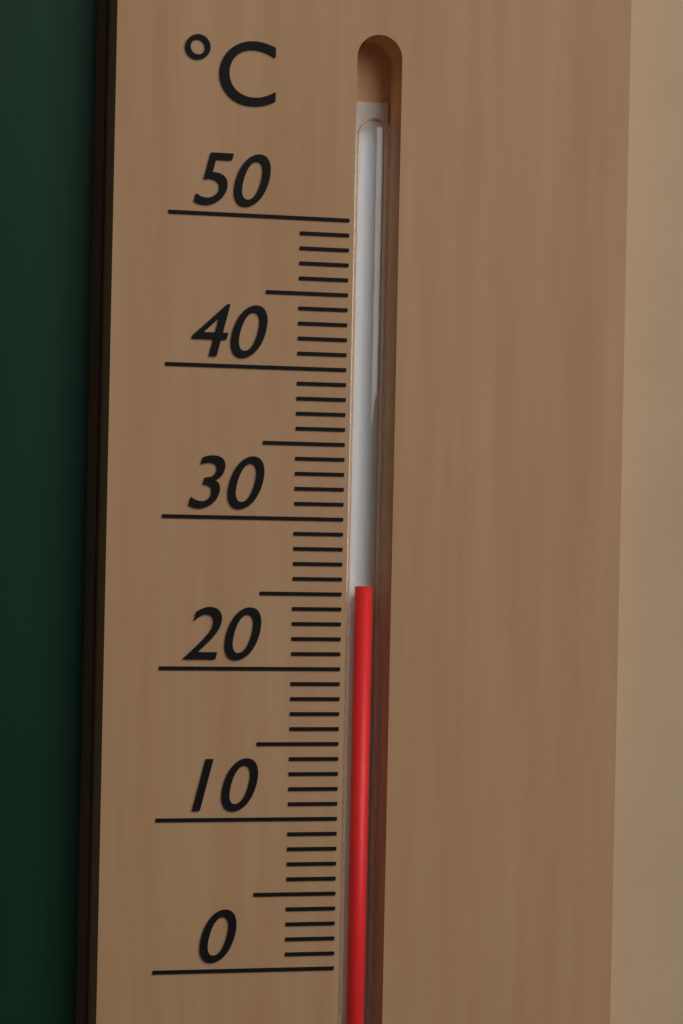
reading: 25.5 °C
